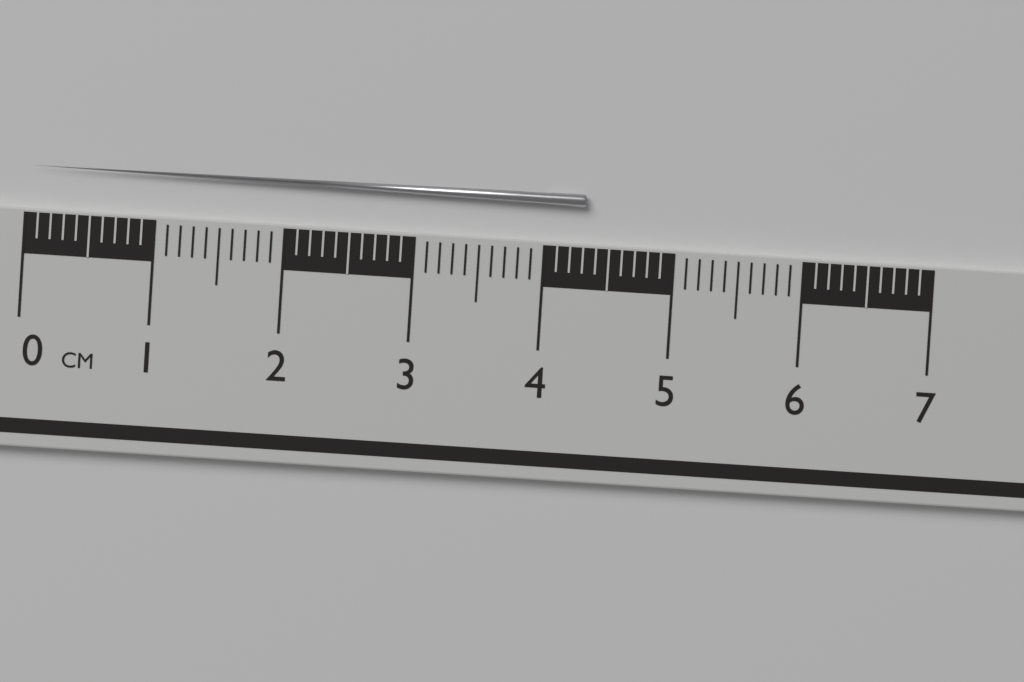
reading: 4.3 cm
